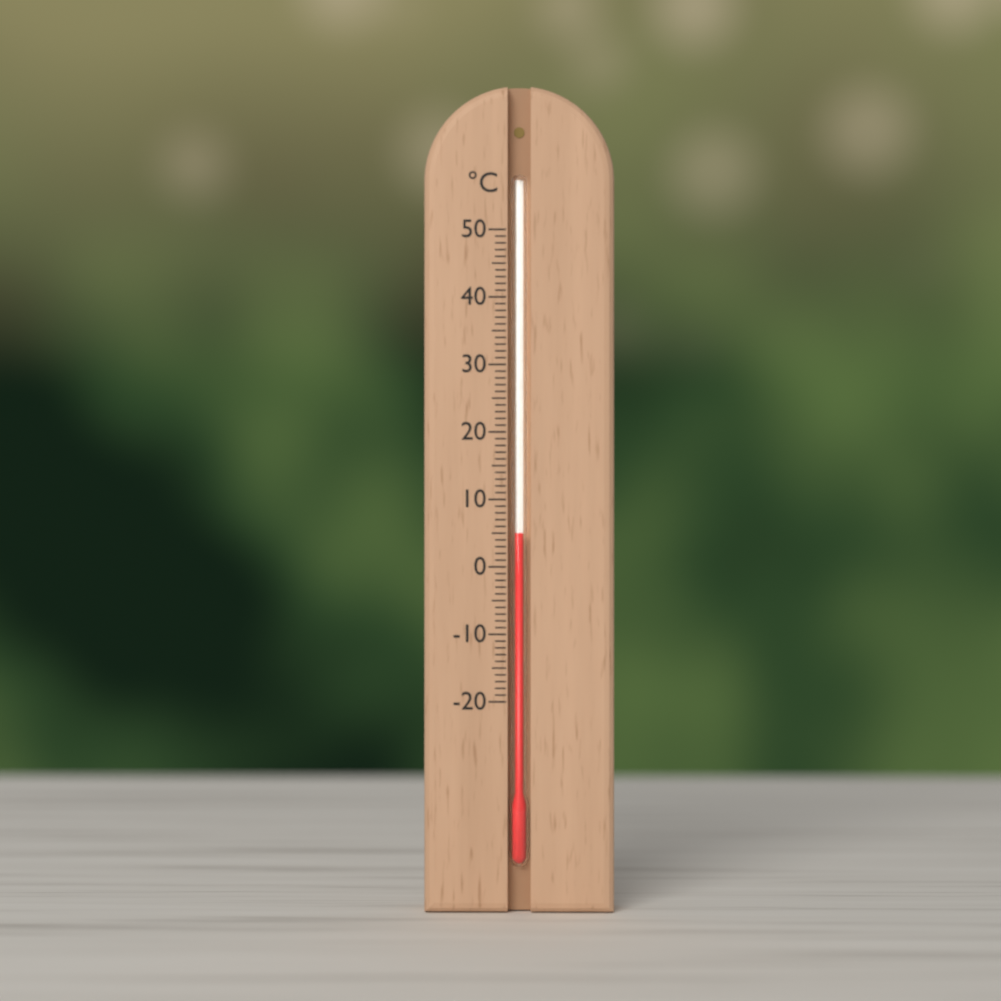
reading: 5 °C
